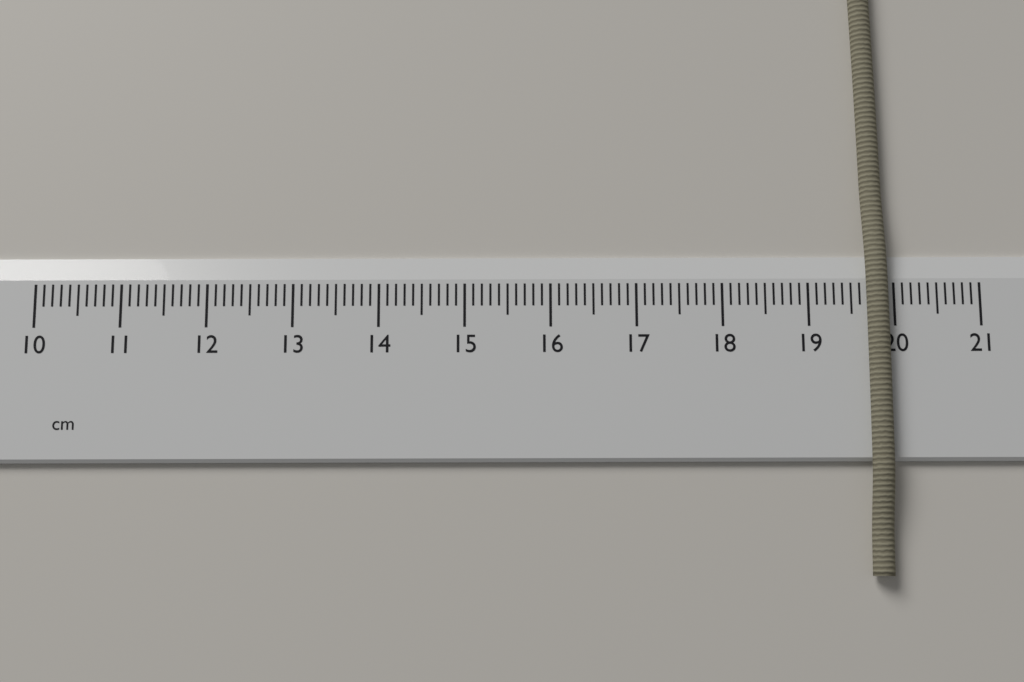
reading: 19.9 cm
